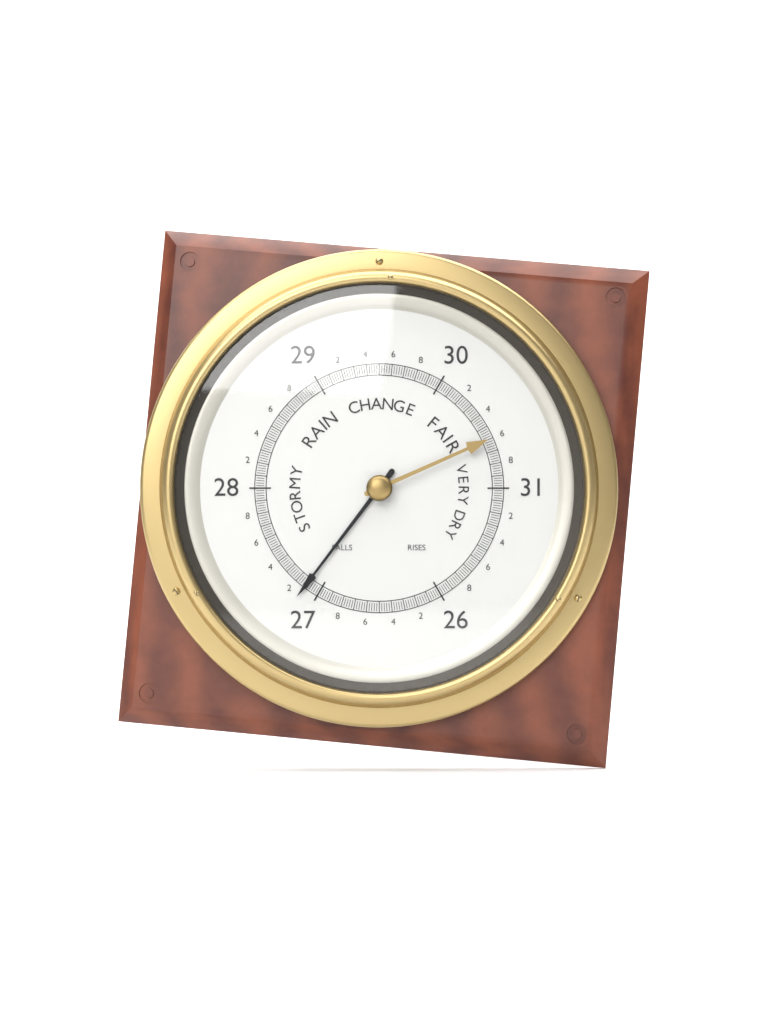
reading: 27.12 (no unit)
